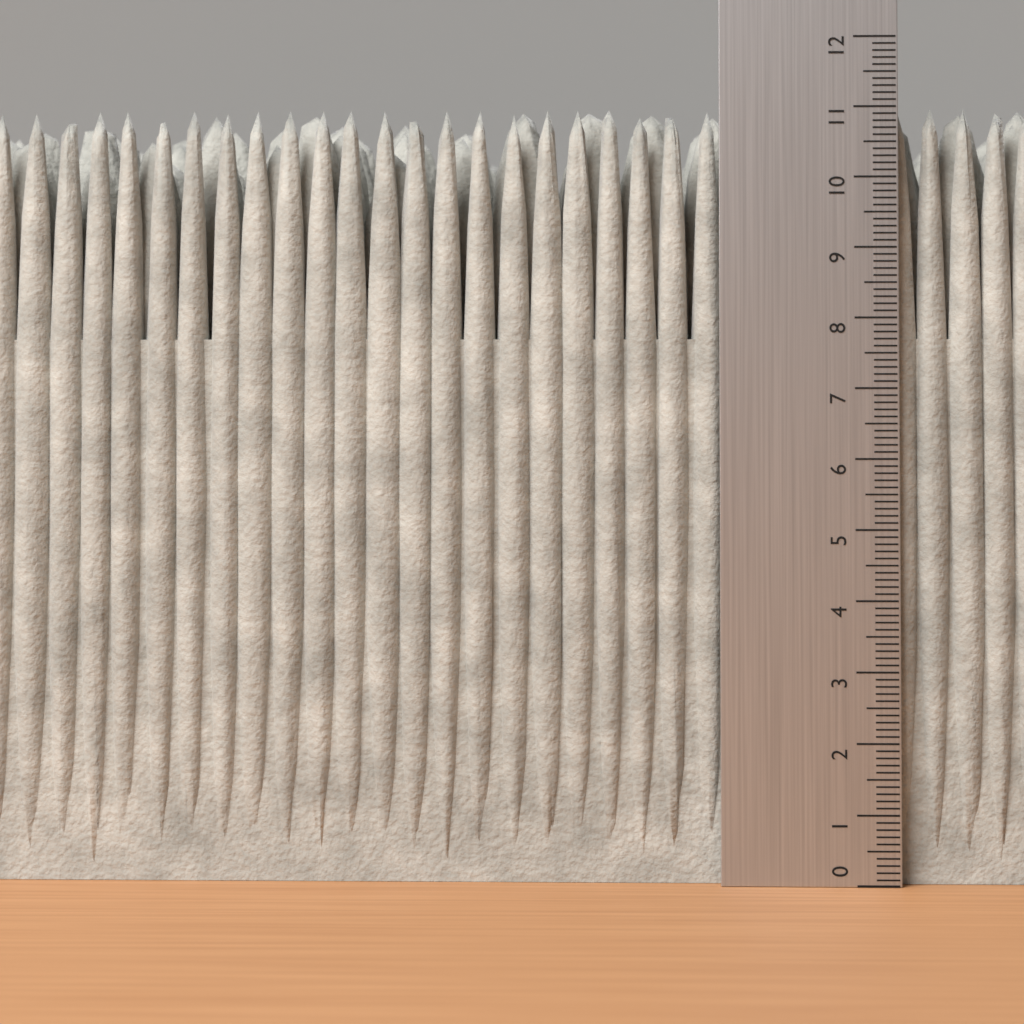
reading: 11.0 (no unit)
